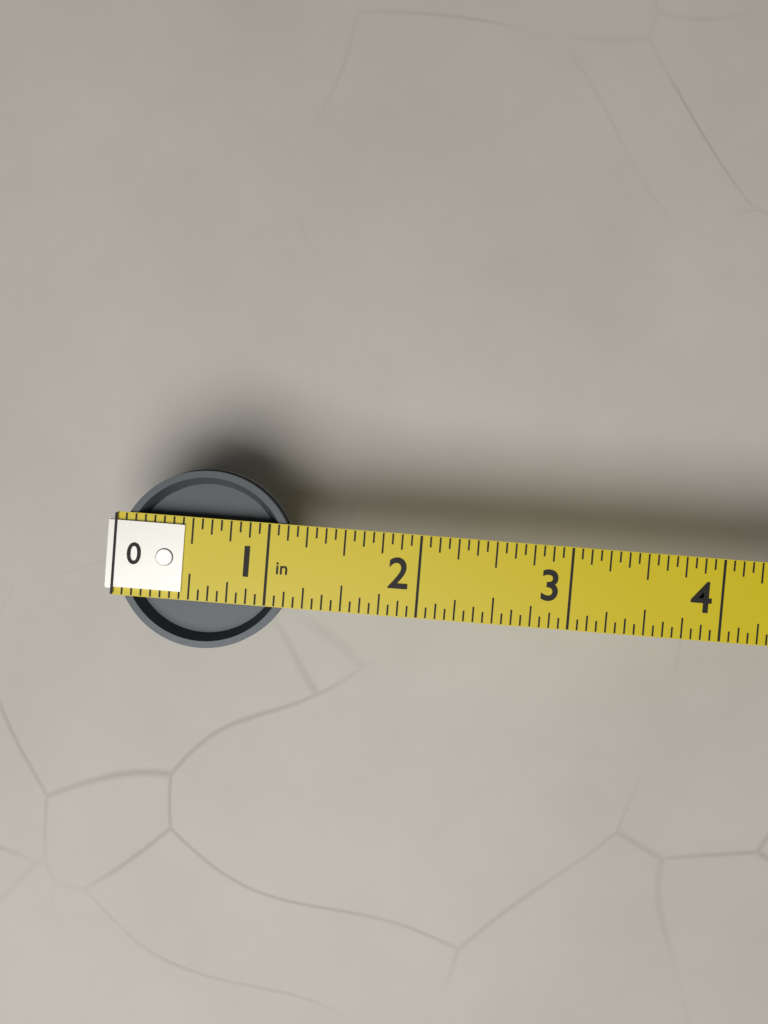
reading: 1.1875 in
